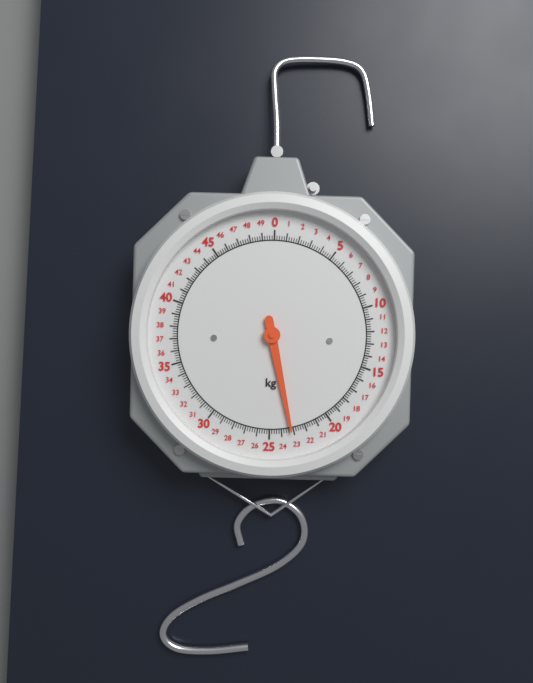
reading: 23.2 kg
